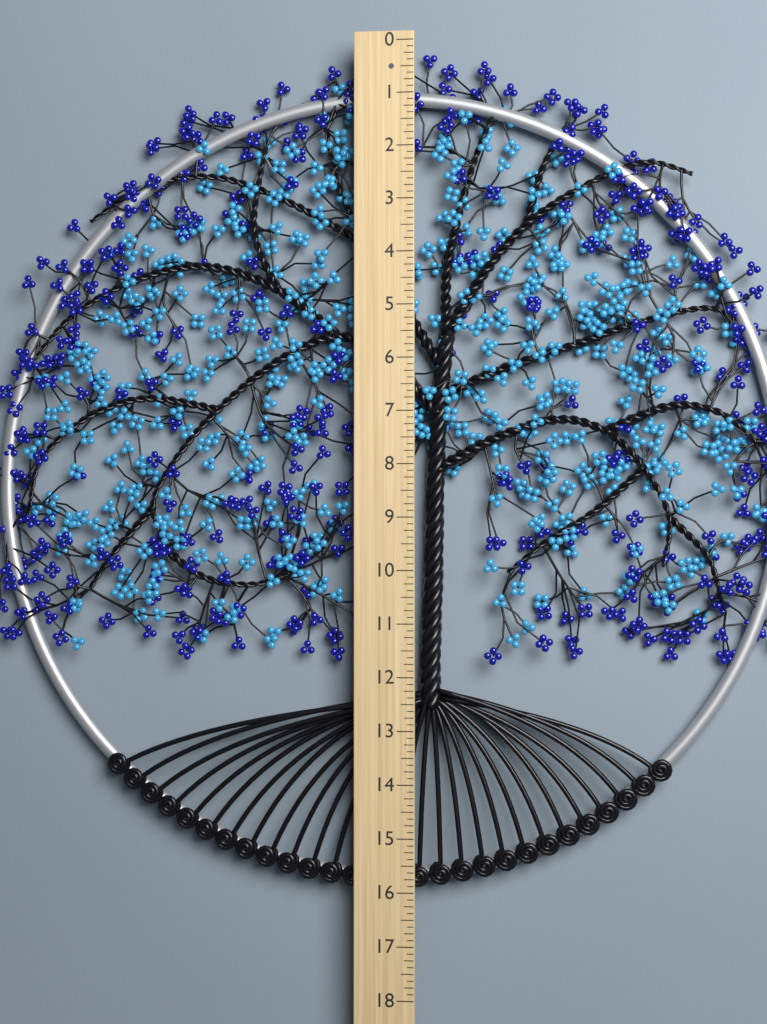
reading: 16.000 (no unit)
